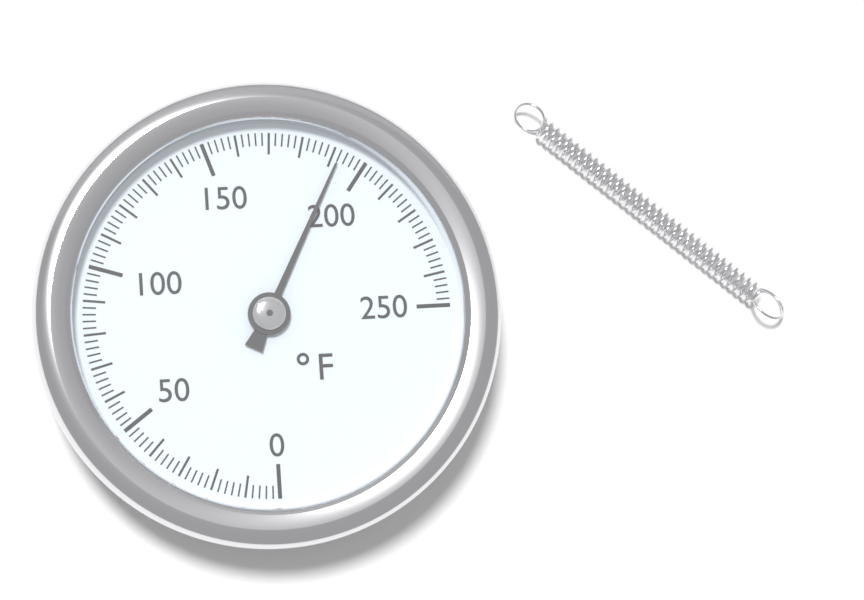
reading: 192 °F
